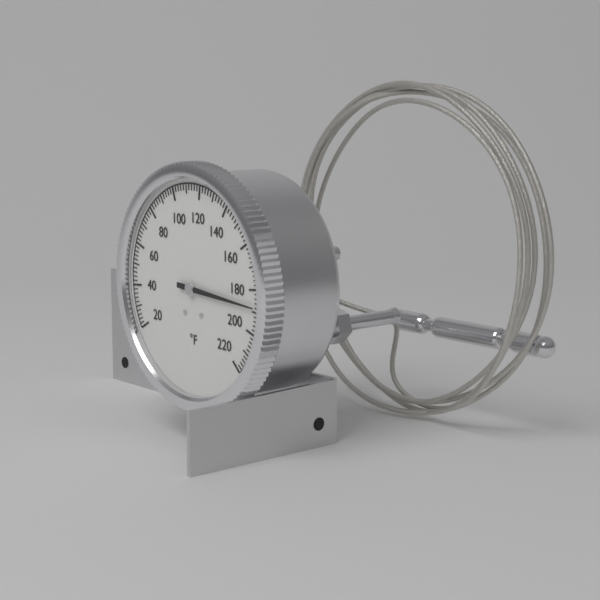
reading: 188 °F
